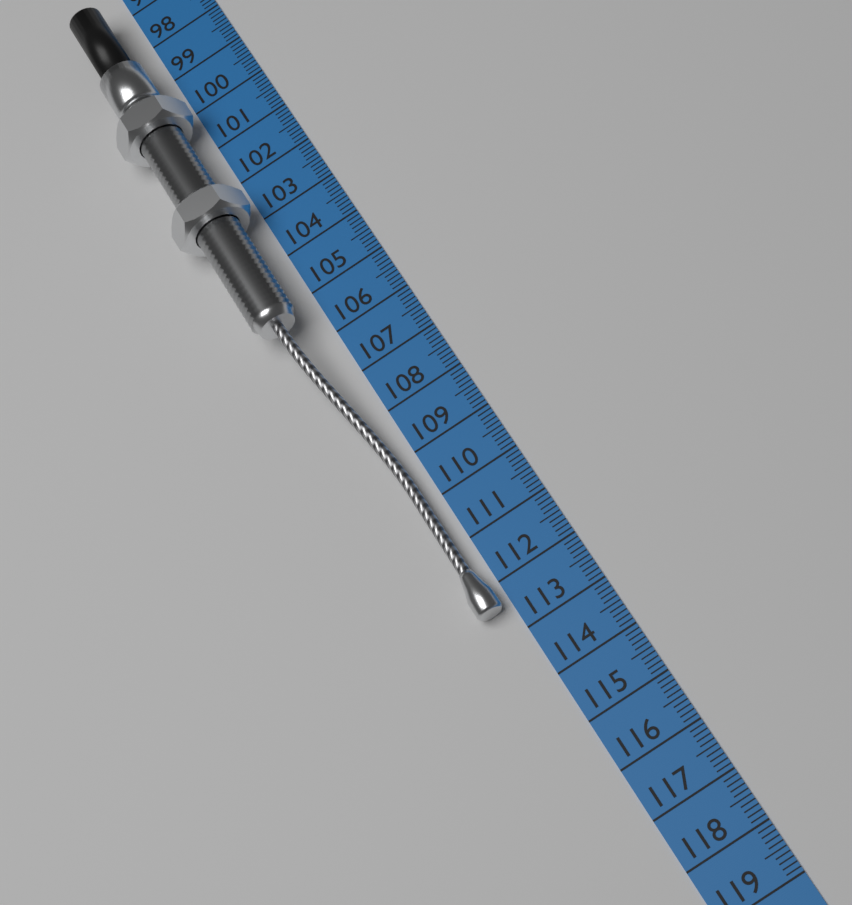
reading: 112.5 cm
